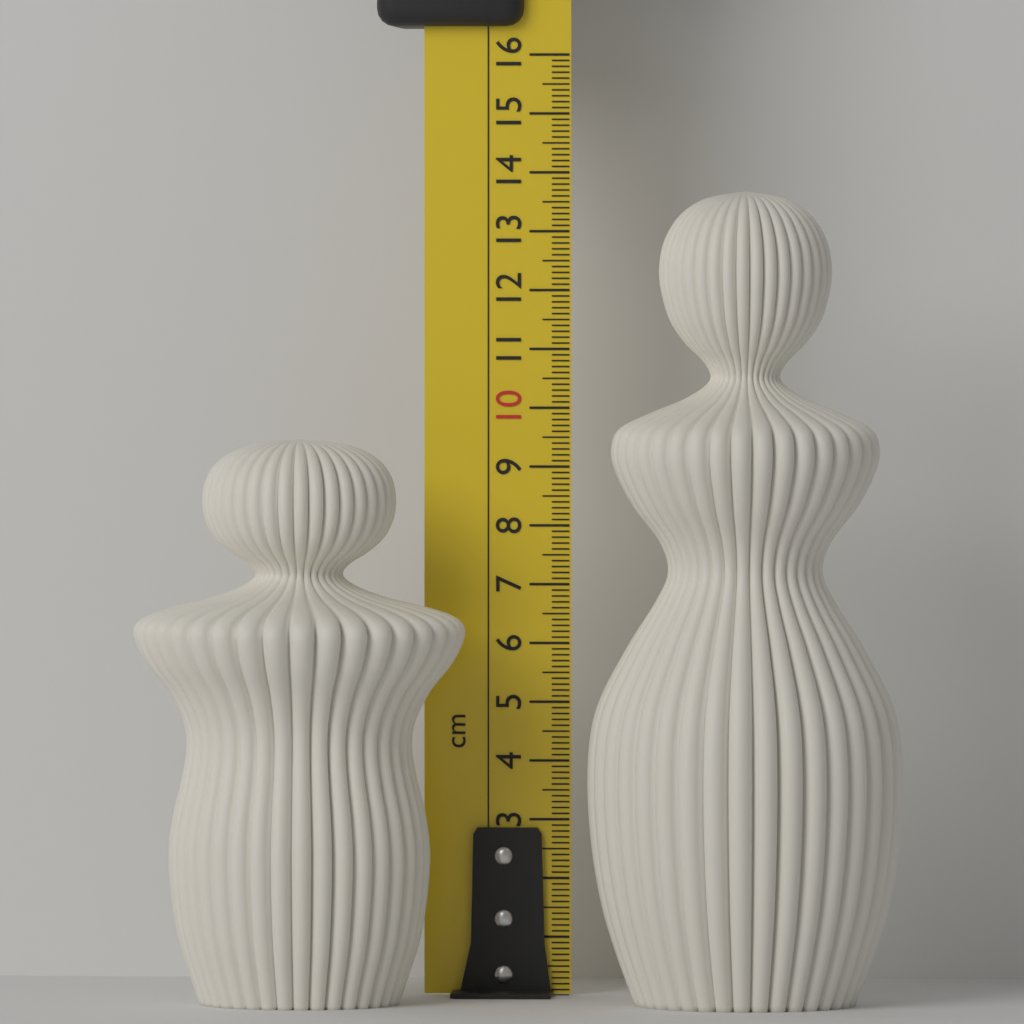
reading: 9.5 cm
